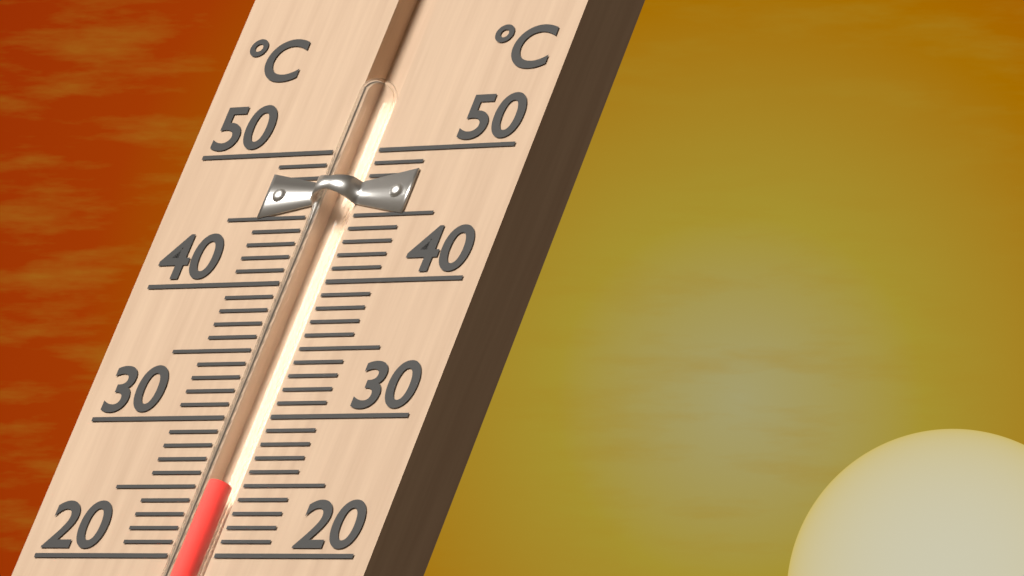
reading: 25 °C
